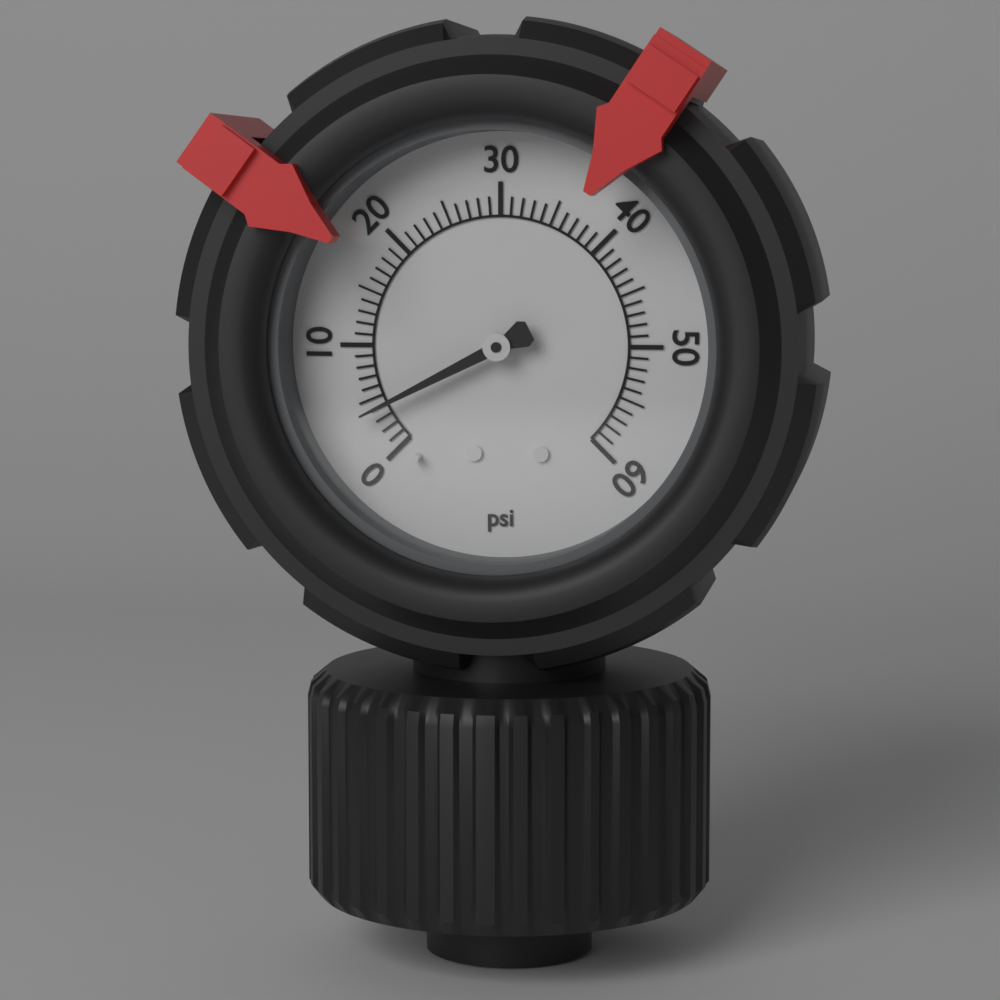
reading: 4 psi
